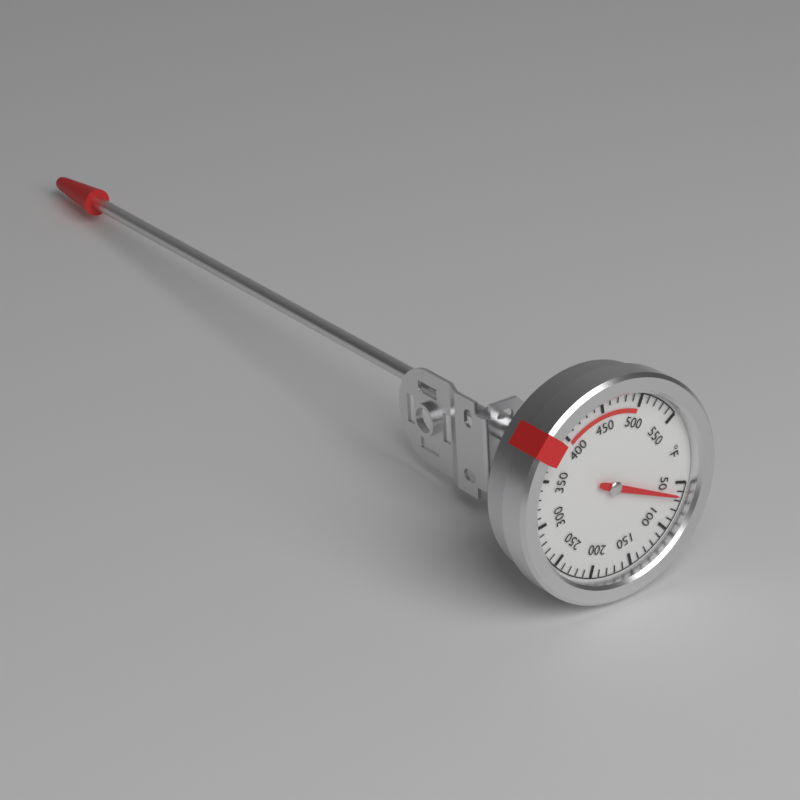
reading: 65 °F
